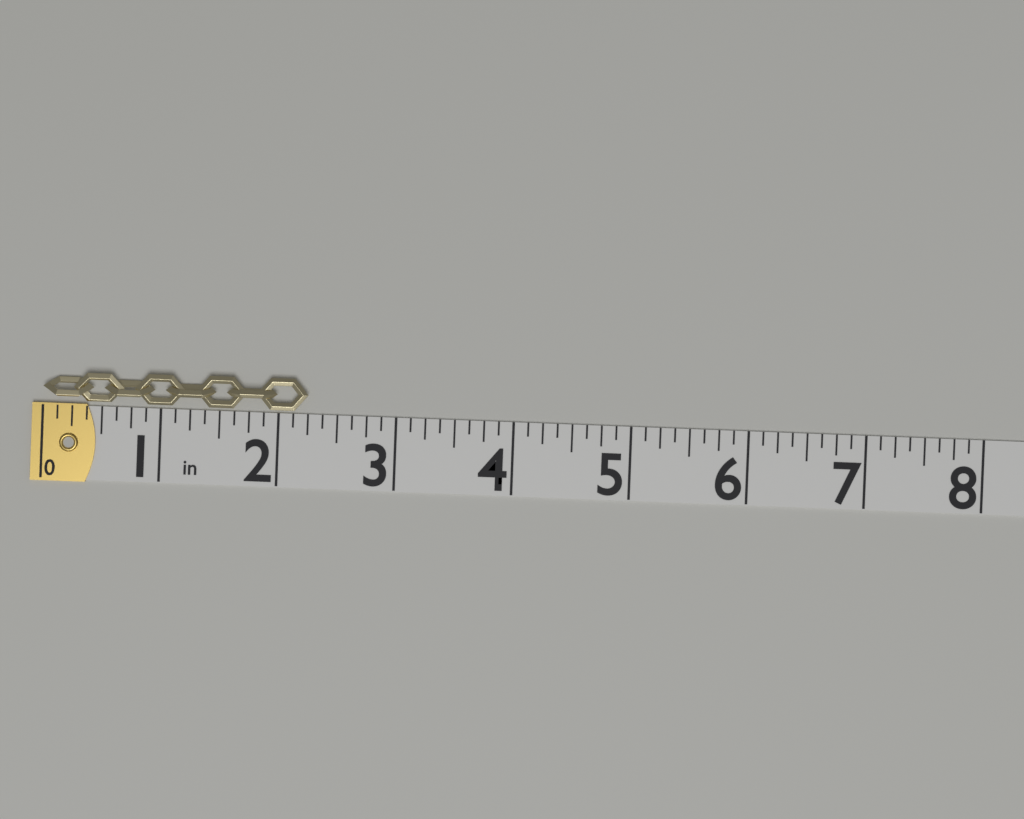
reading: 2.250 in
